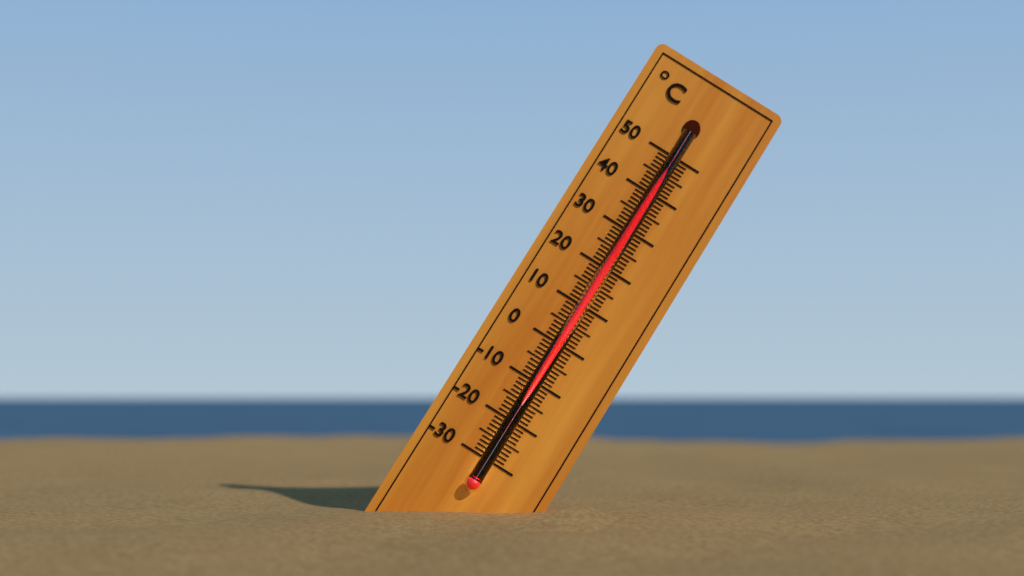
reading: 49 °C
